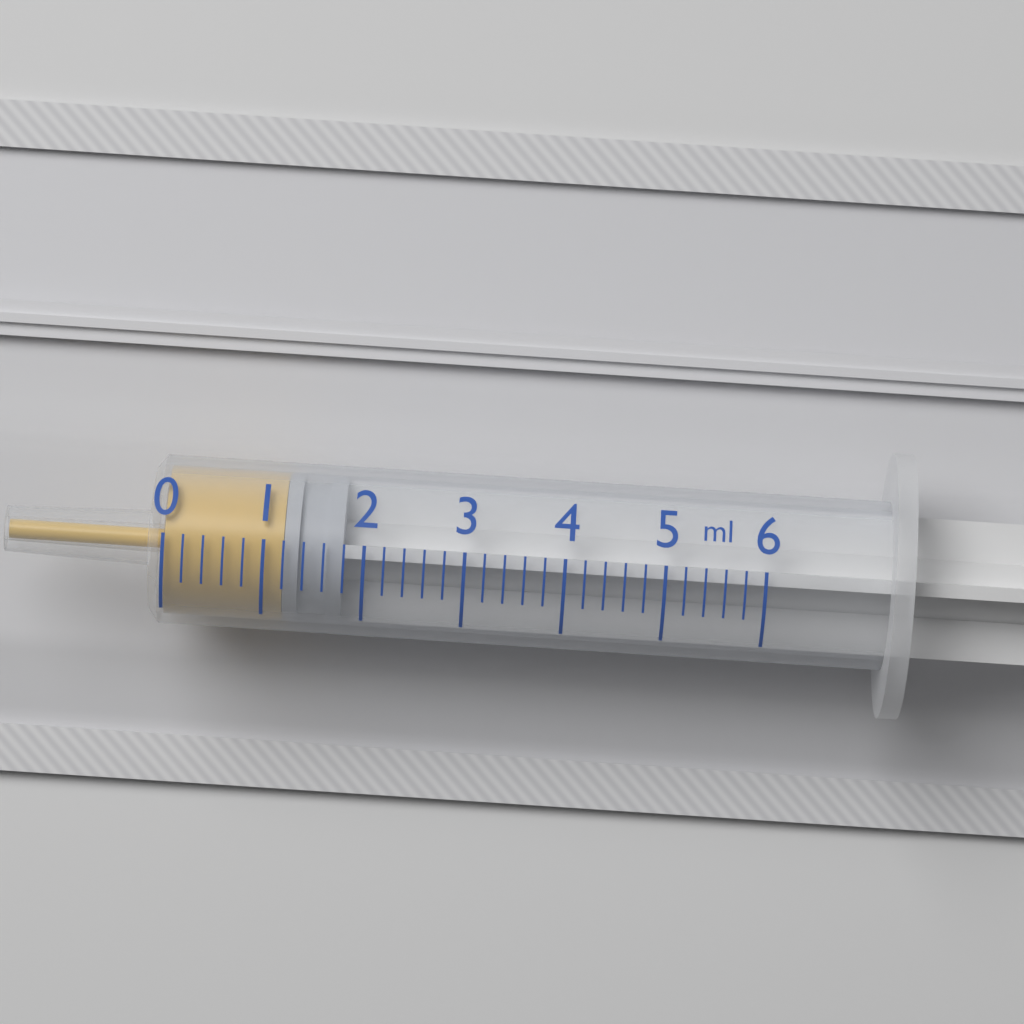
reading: 1.2 ml
